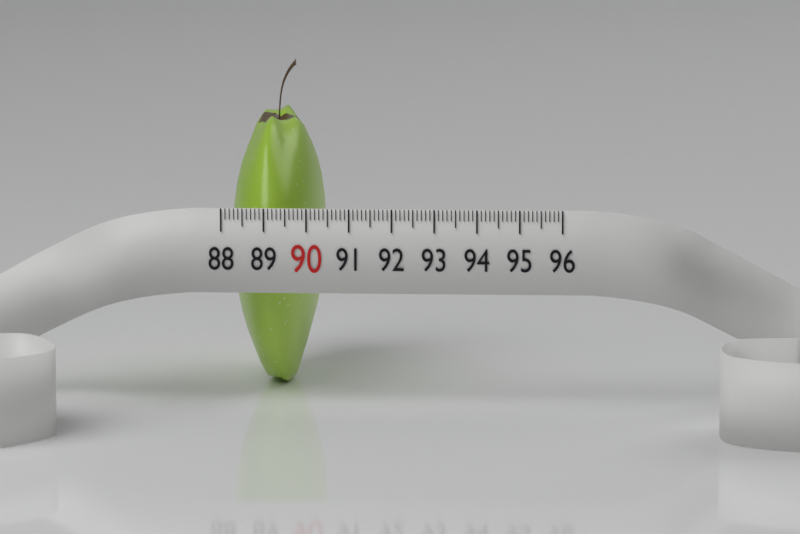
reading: 90.2 (no unit)
